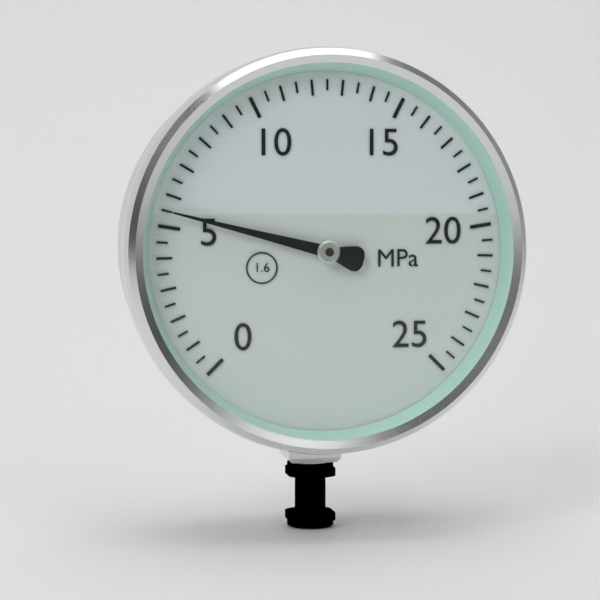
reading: 5.5 MPa
